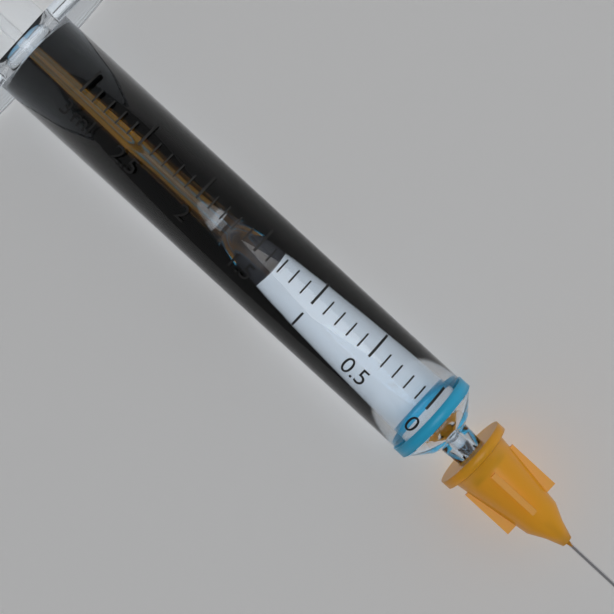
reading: 1.3 ml
